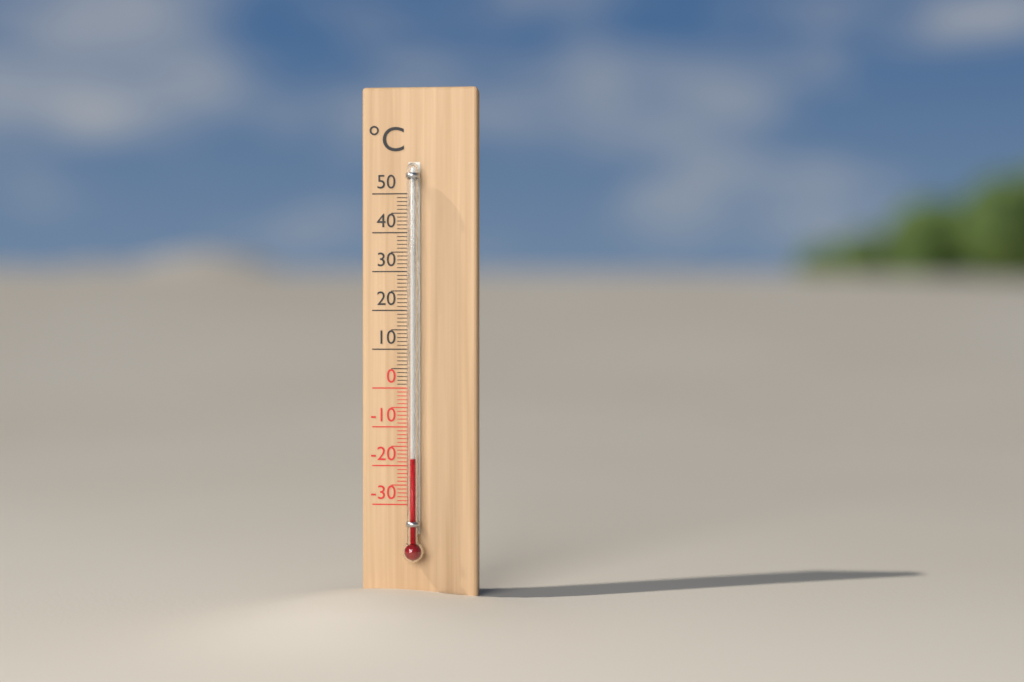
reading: -18 °C
